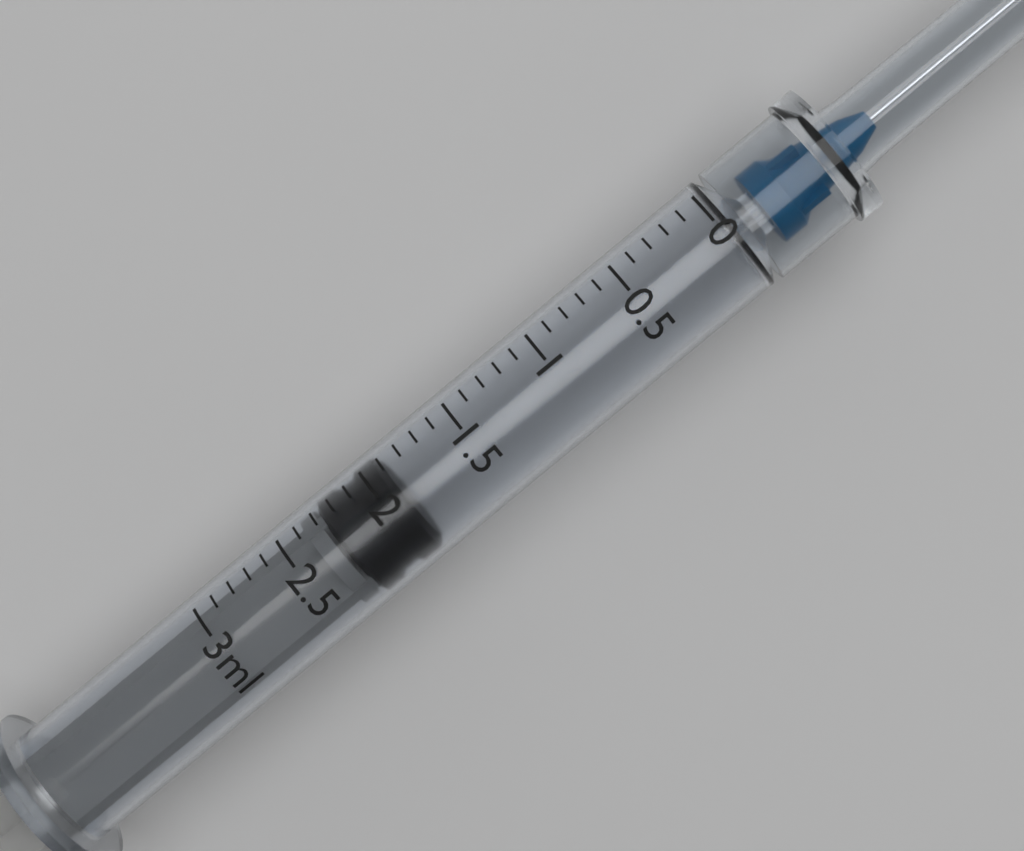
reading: 1.9 ml
